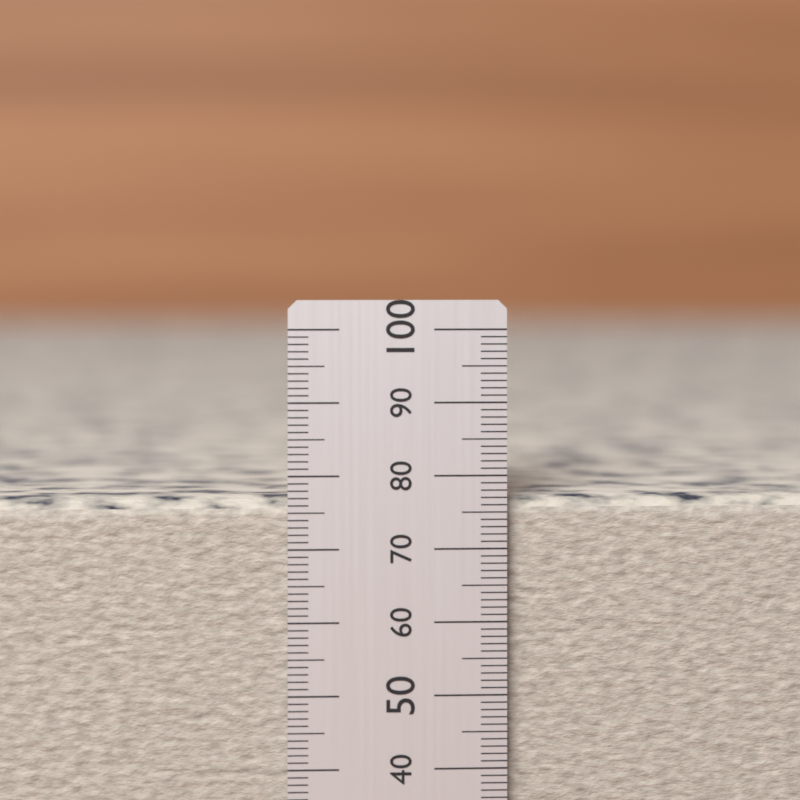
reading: 78 (no unit)
